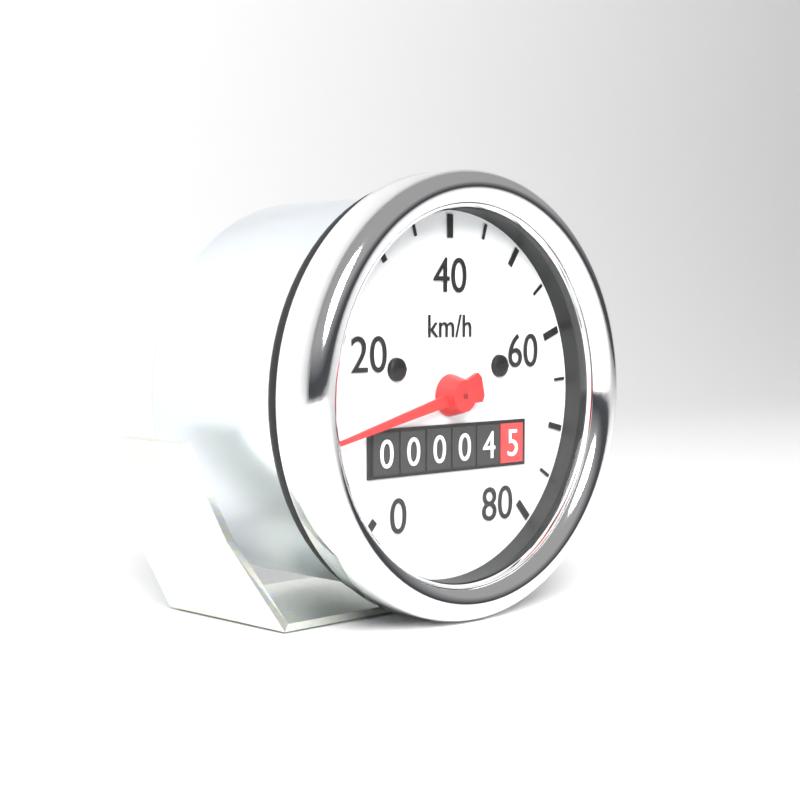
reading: 10 km/h
